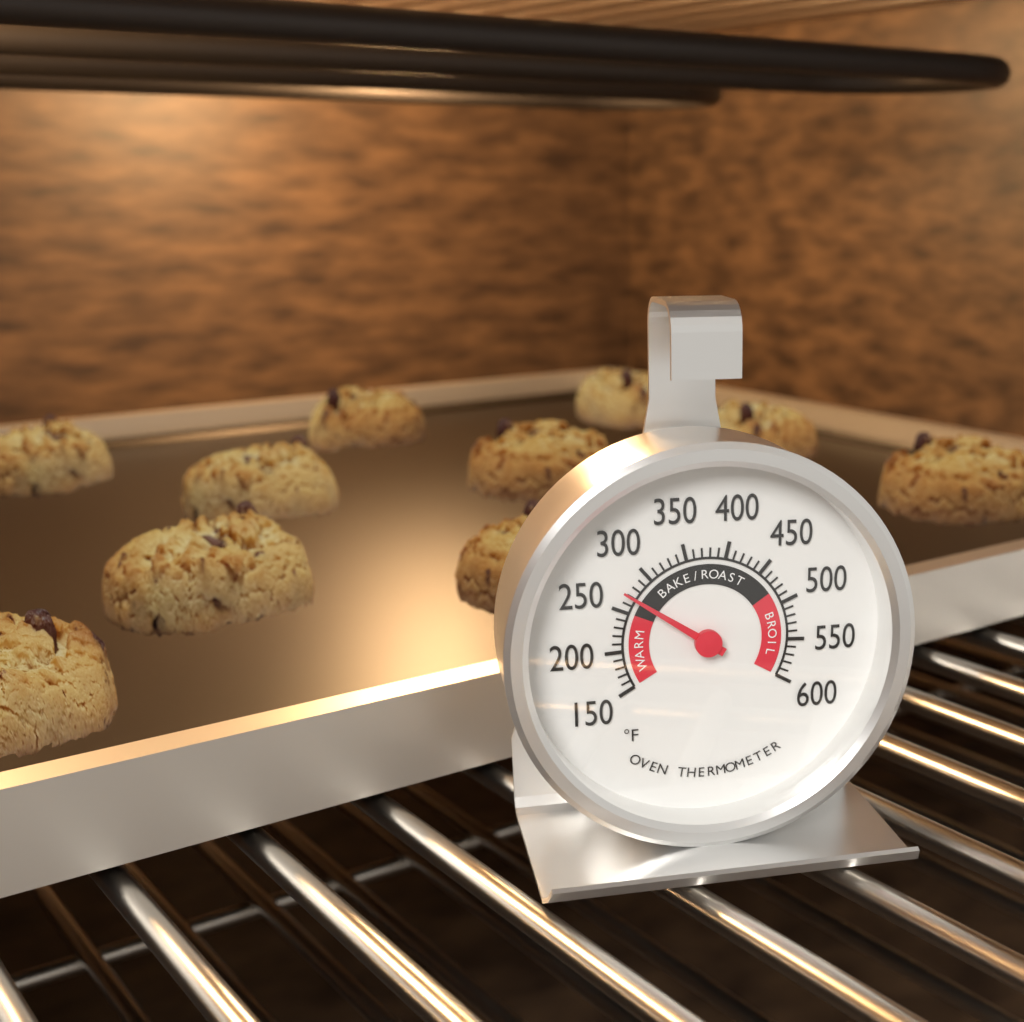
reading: 270 °F
